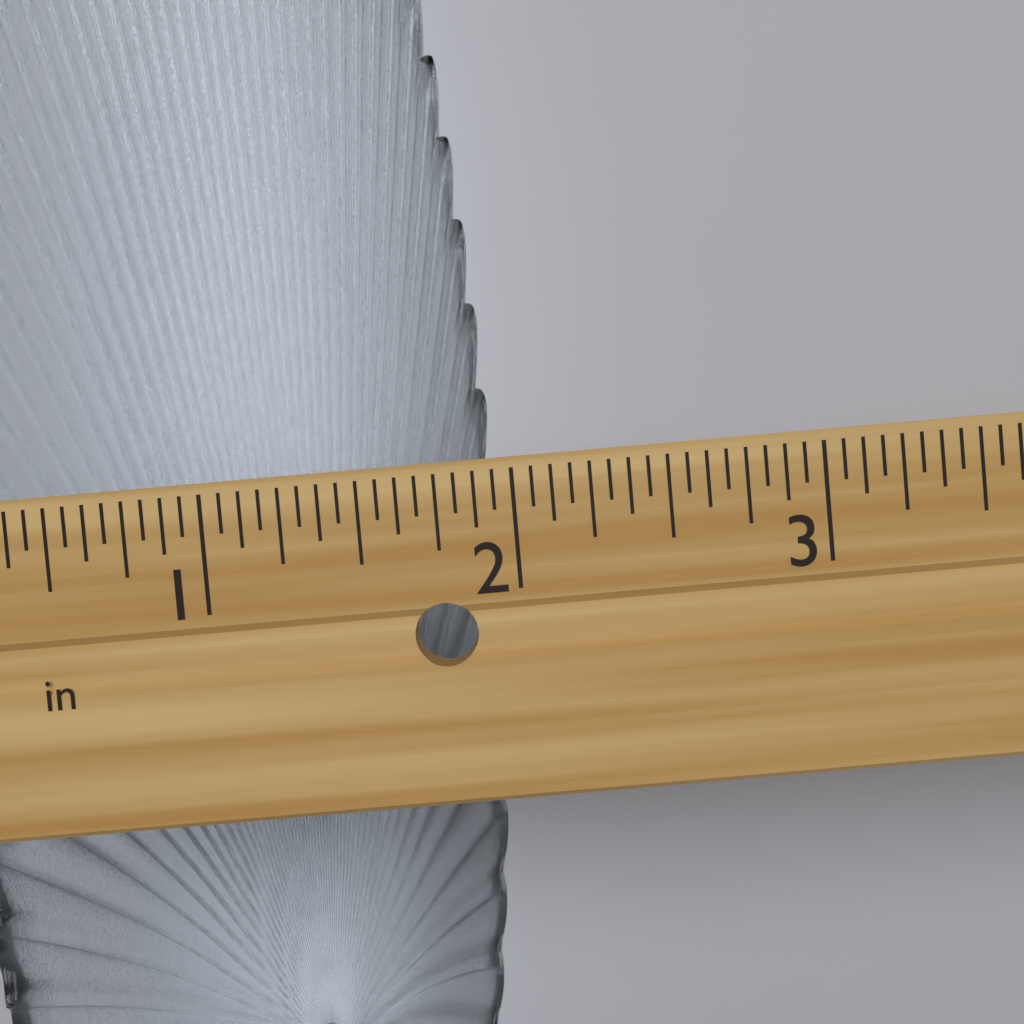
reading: 1.9375 in
